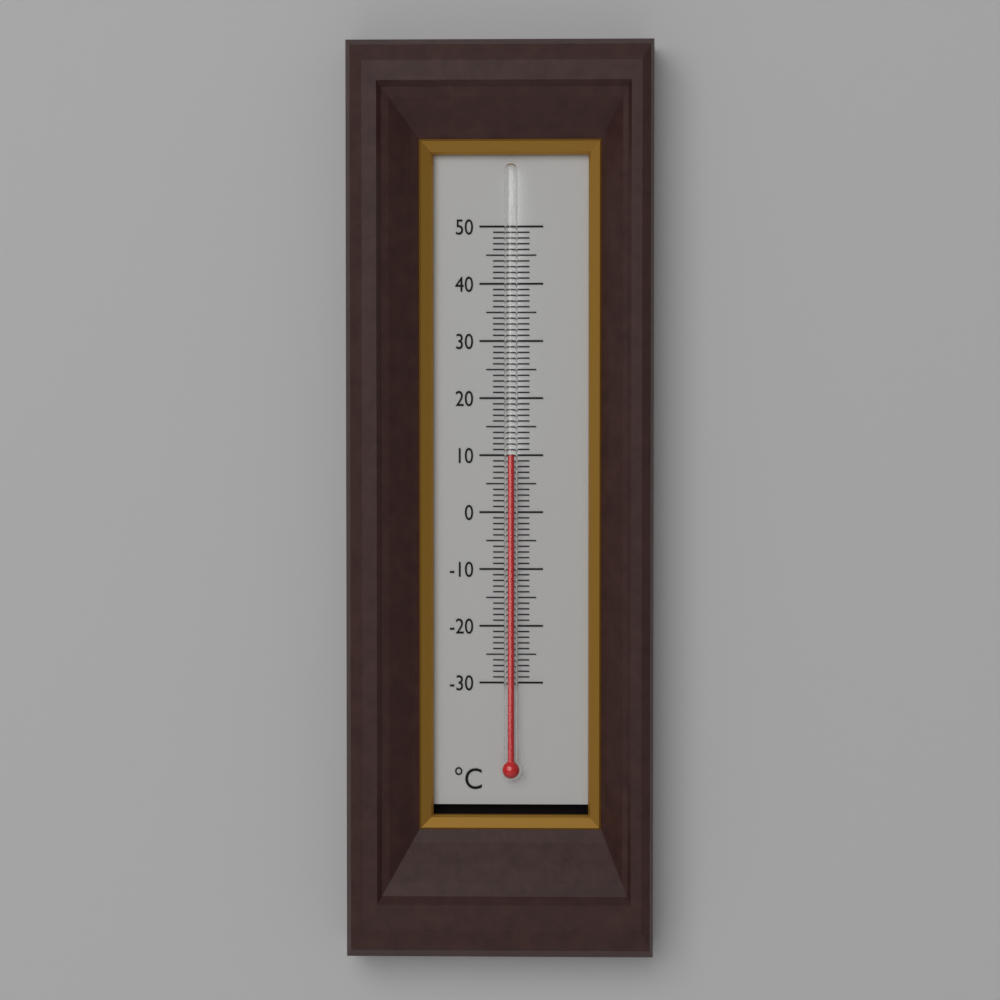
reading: 10 °C
